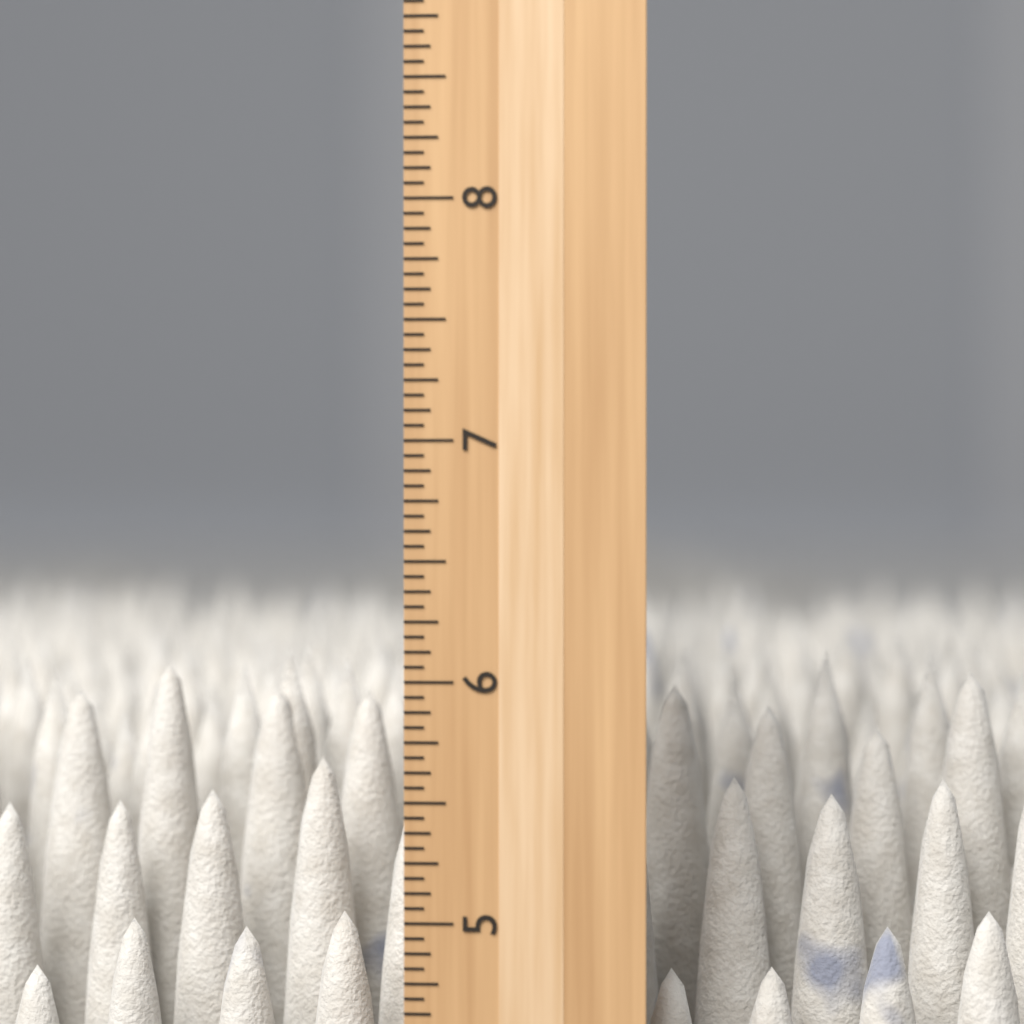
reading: 6.0625 inch
